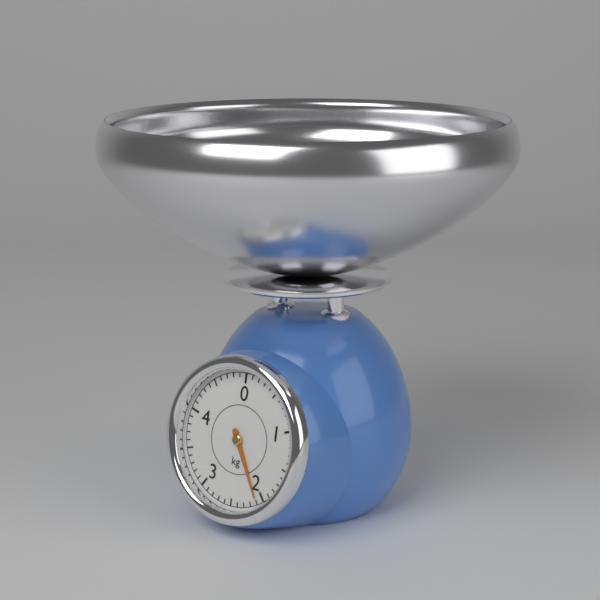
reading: 2.1 kg
